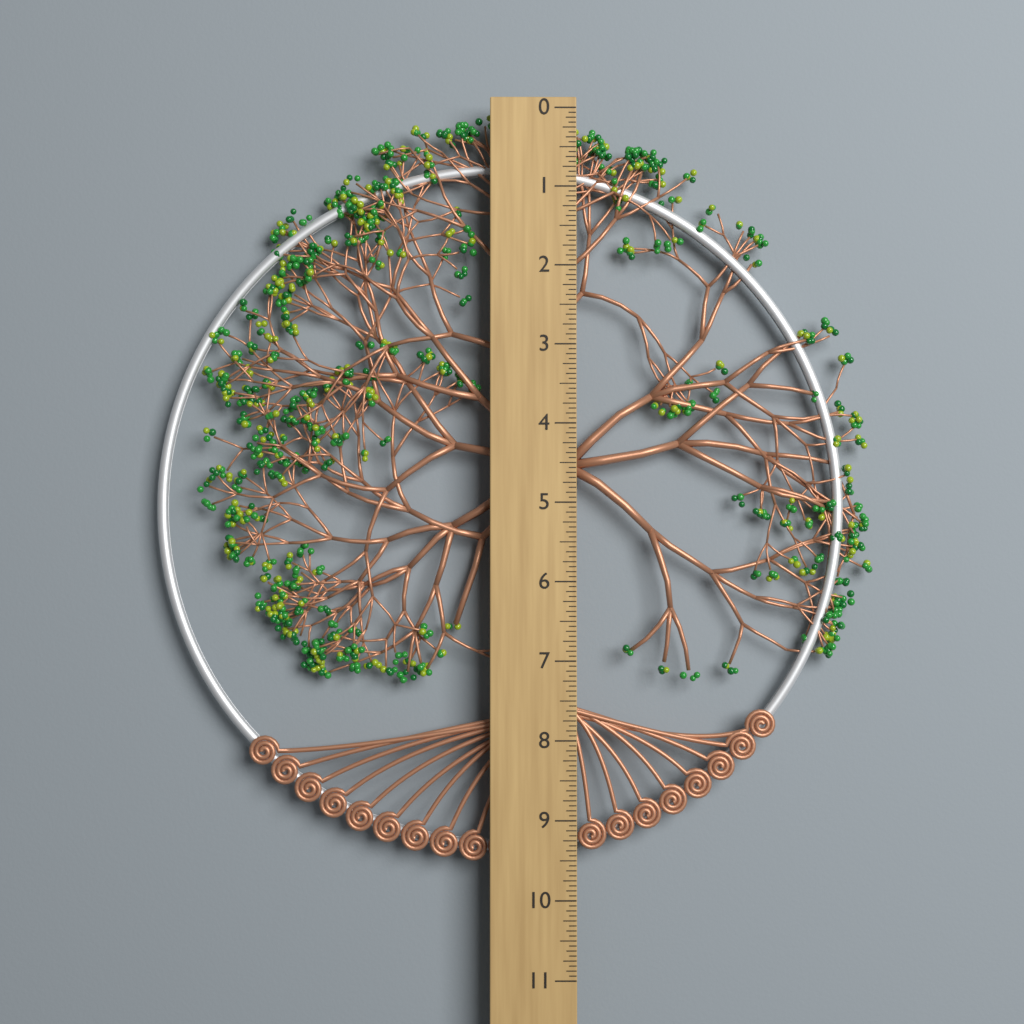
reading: 9.5625 (no unit)
